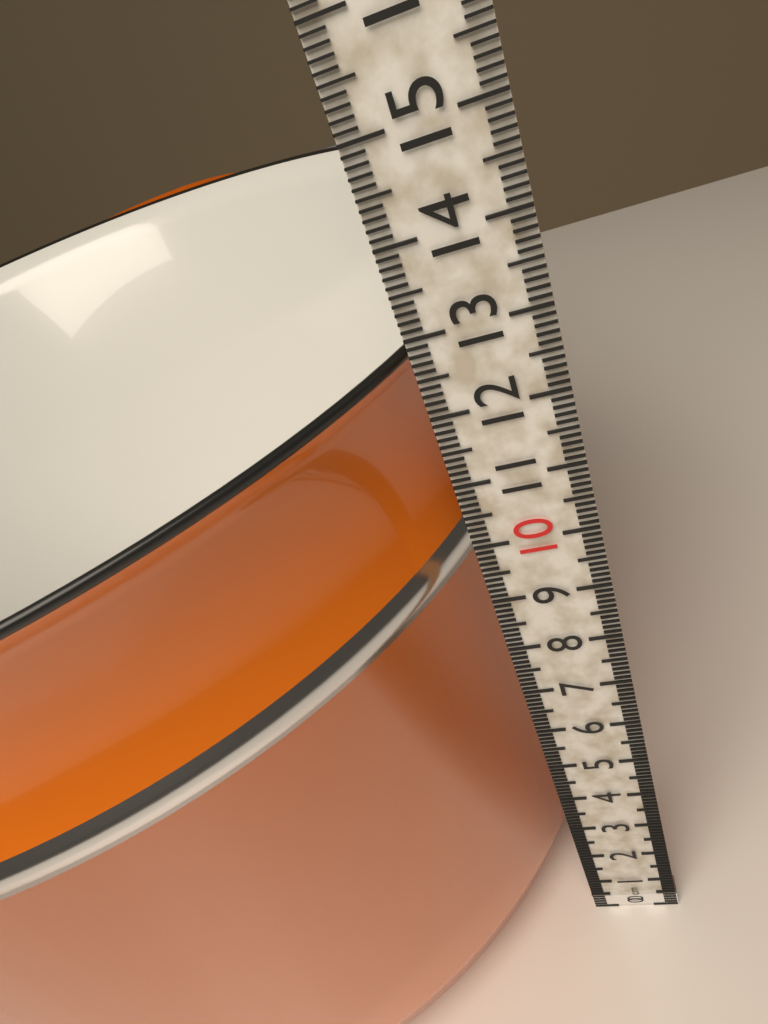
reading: 12.8 cm
